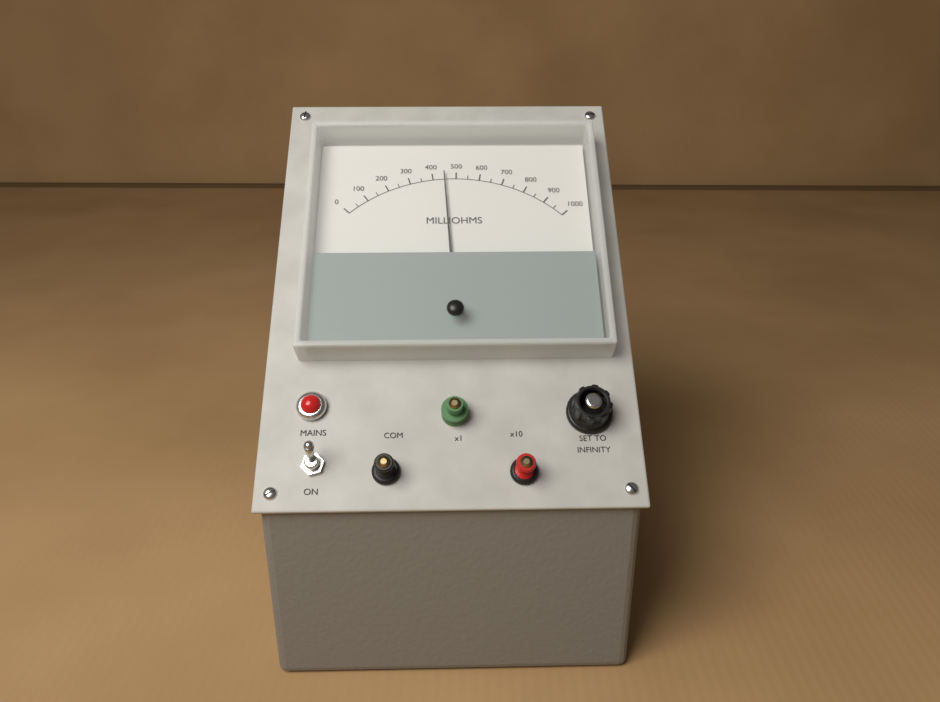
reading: 450 milliohms
